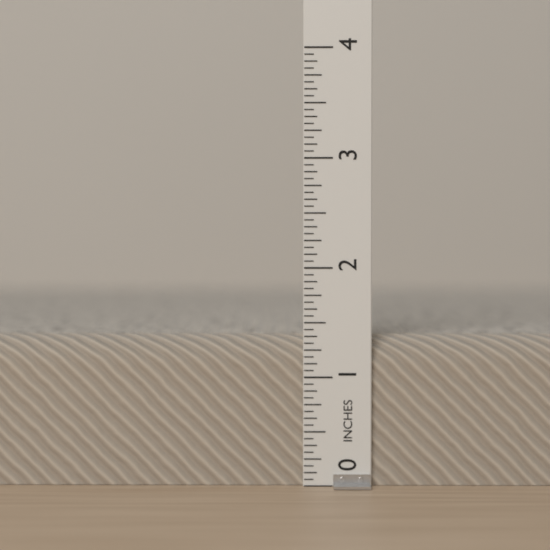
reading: 1.3750 in
